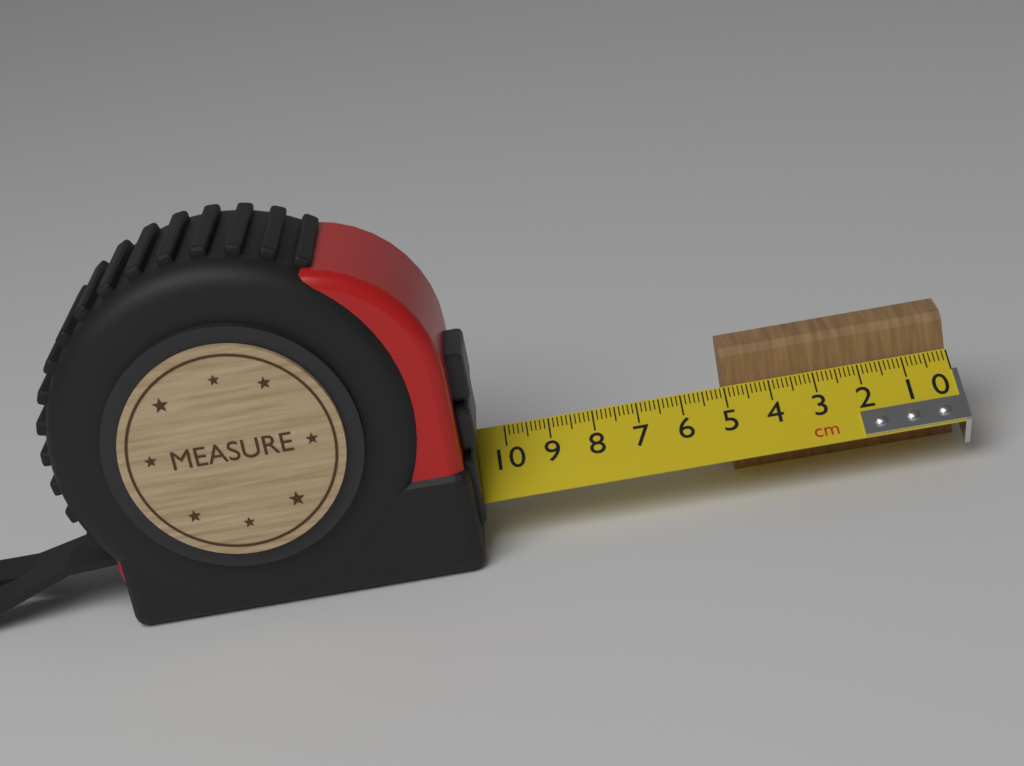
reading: 5.0 cm
